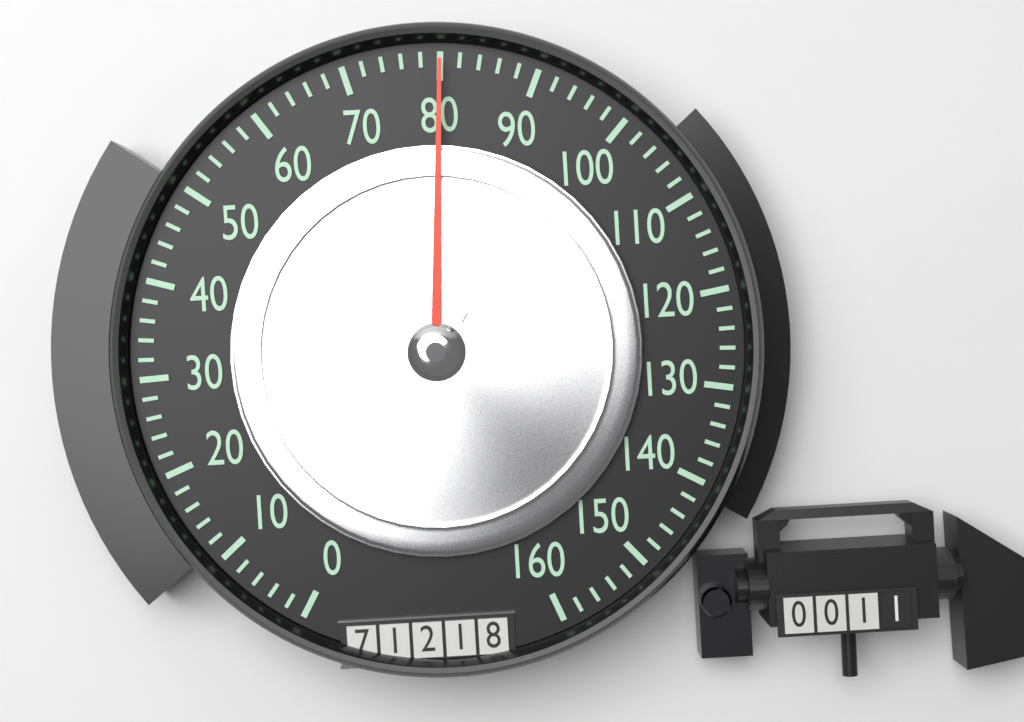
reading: 80 (no unit)
